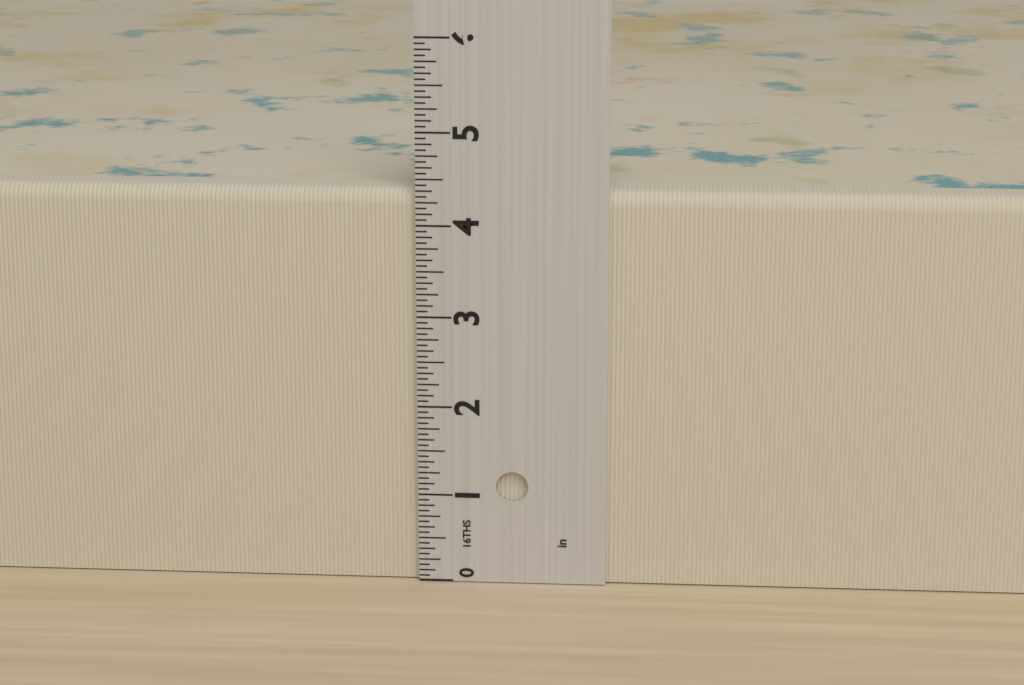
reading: 4.3750 in
